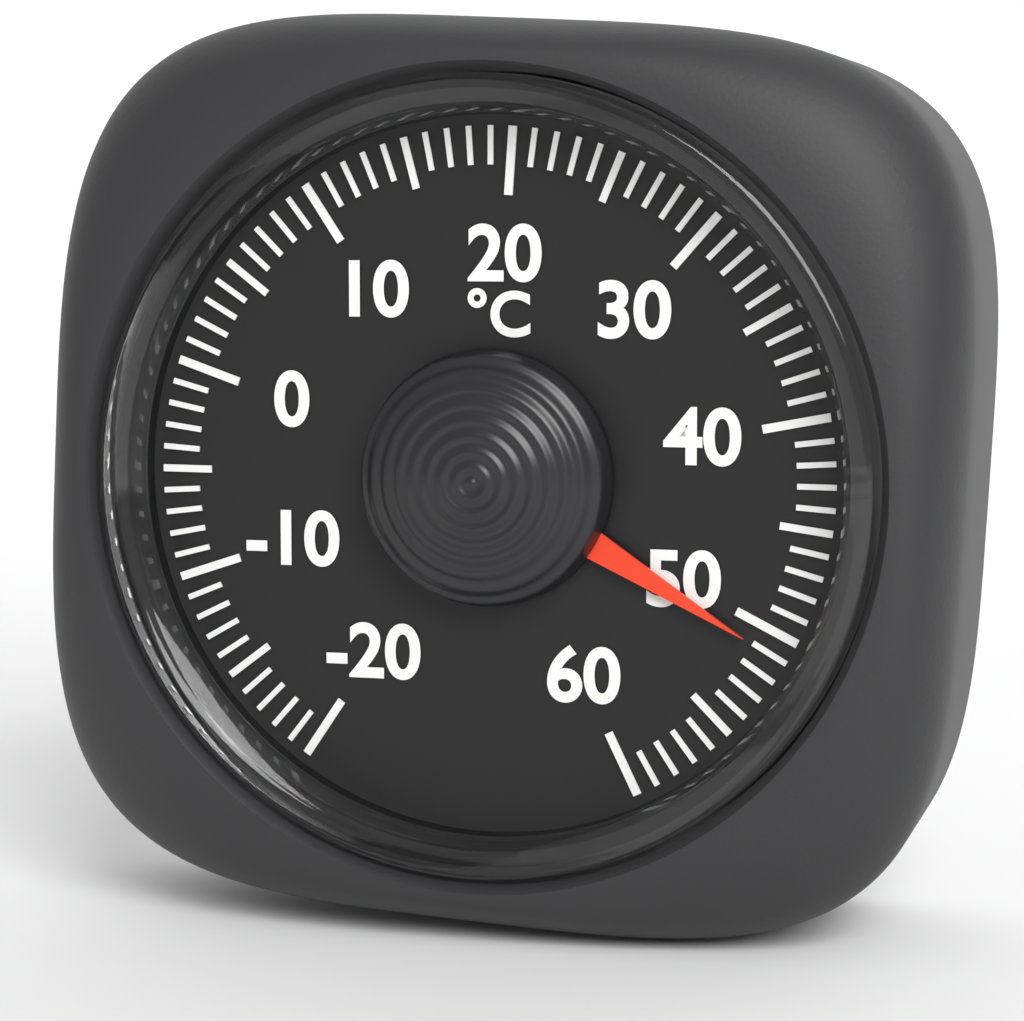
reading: 51 °C
